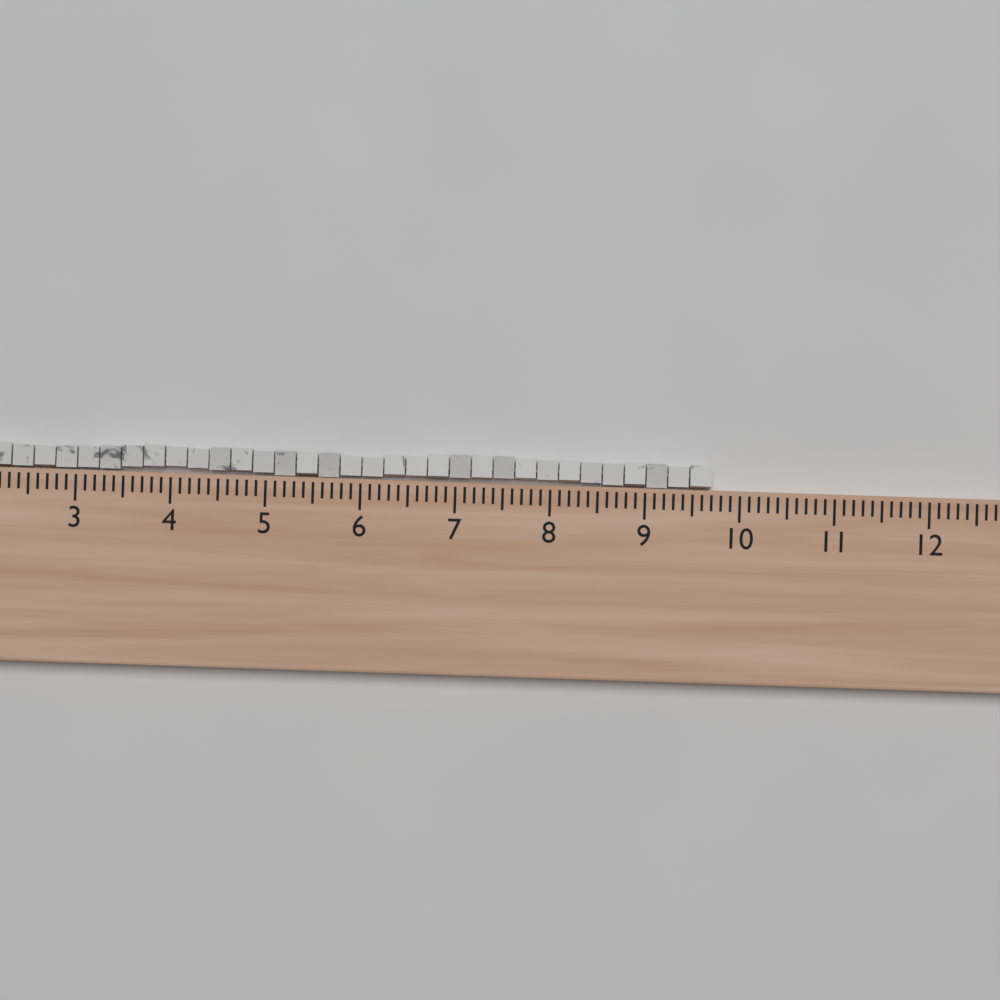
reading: 9.7 (no unit)
